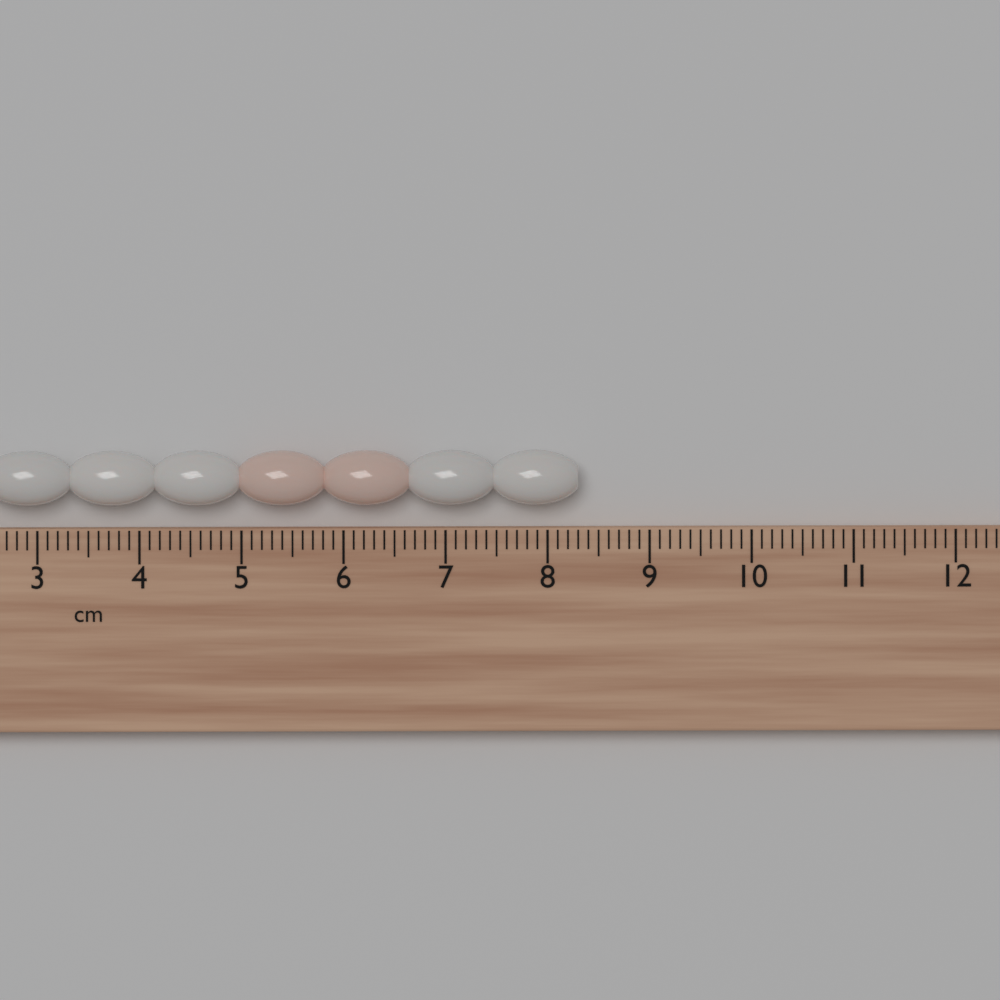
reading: 8.3 cm
